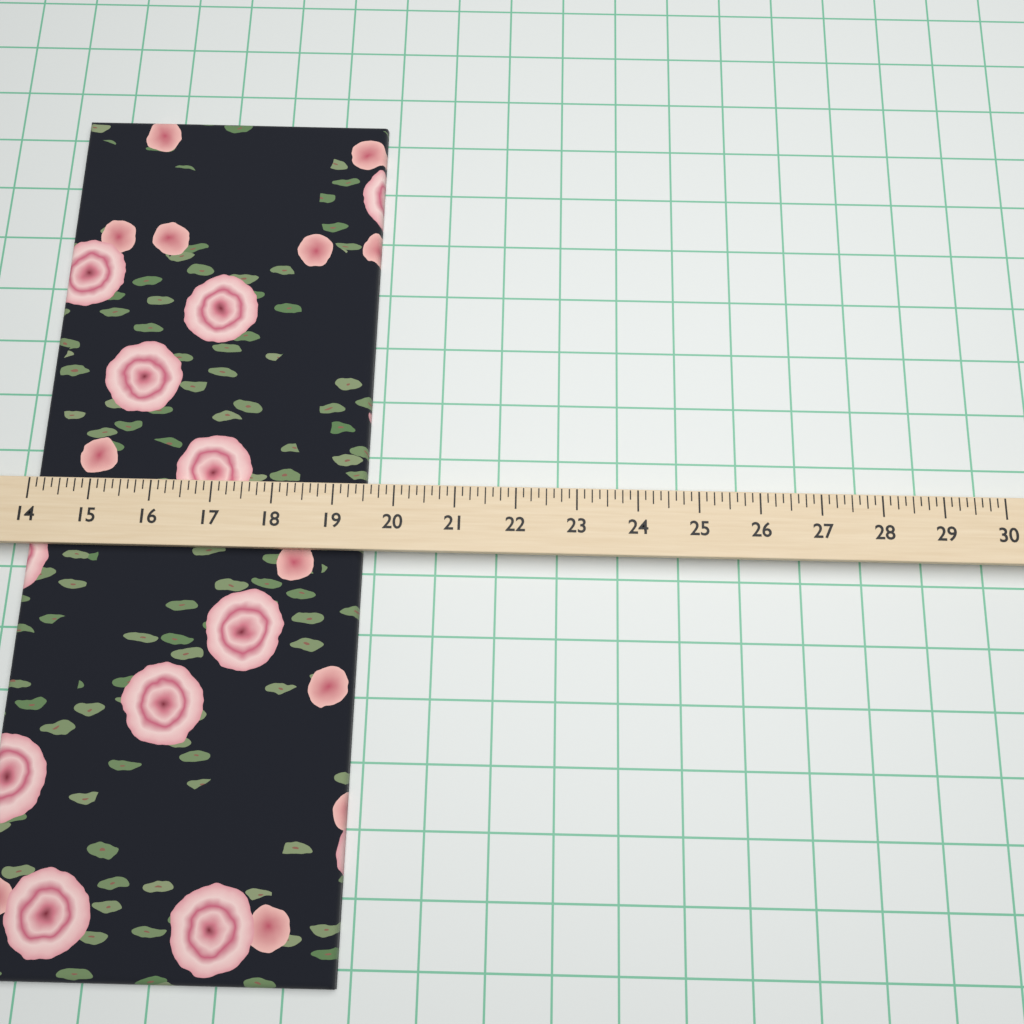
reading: 19.500 (no unit)
